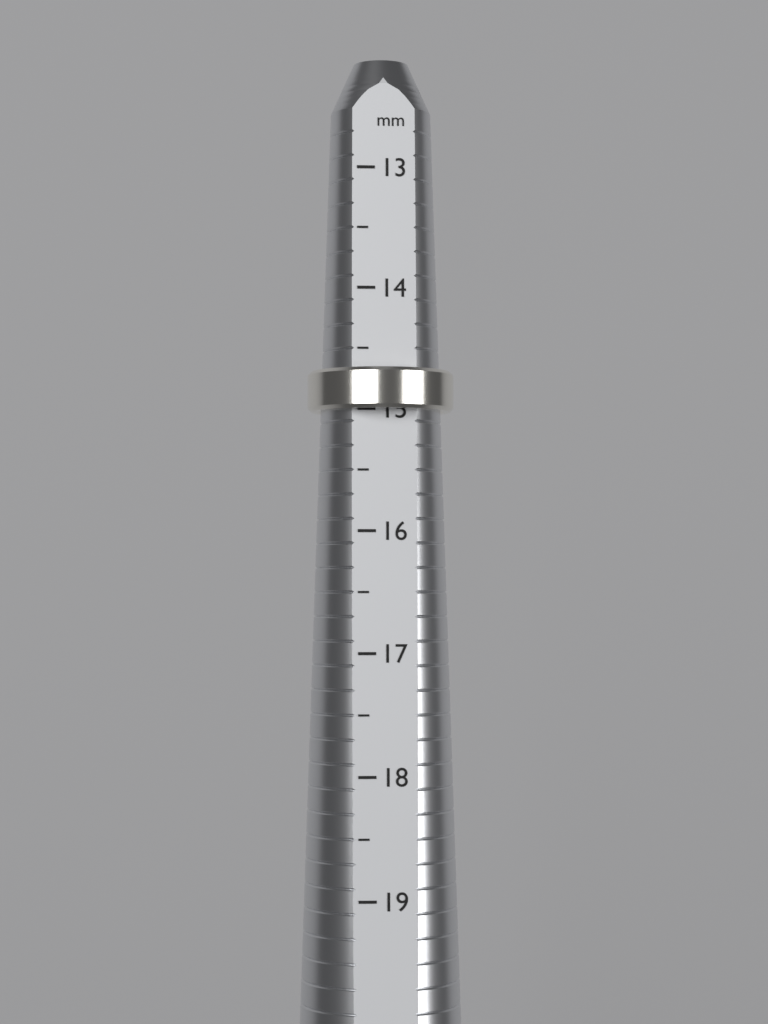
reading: 15.0 mm
